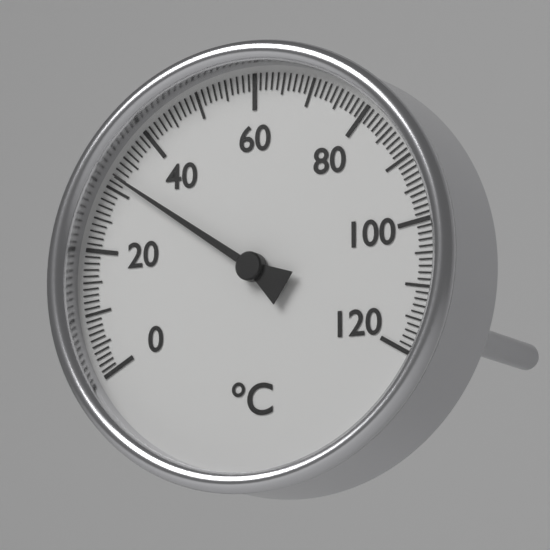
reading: 32 °C
